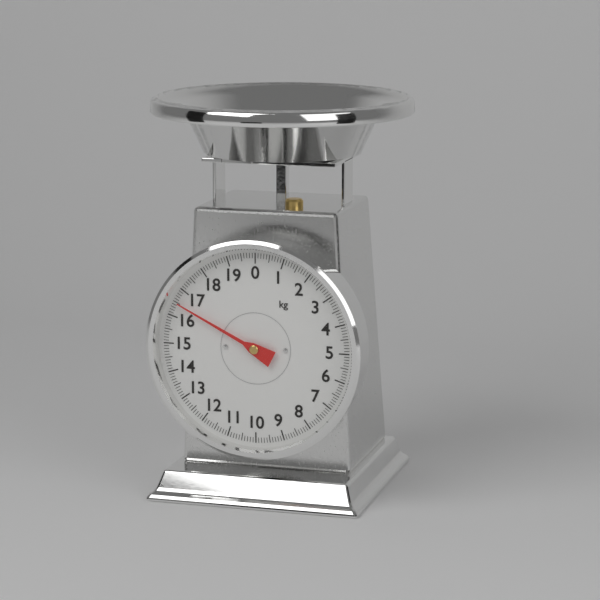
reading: 16.5 kg
